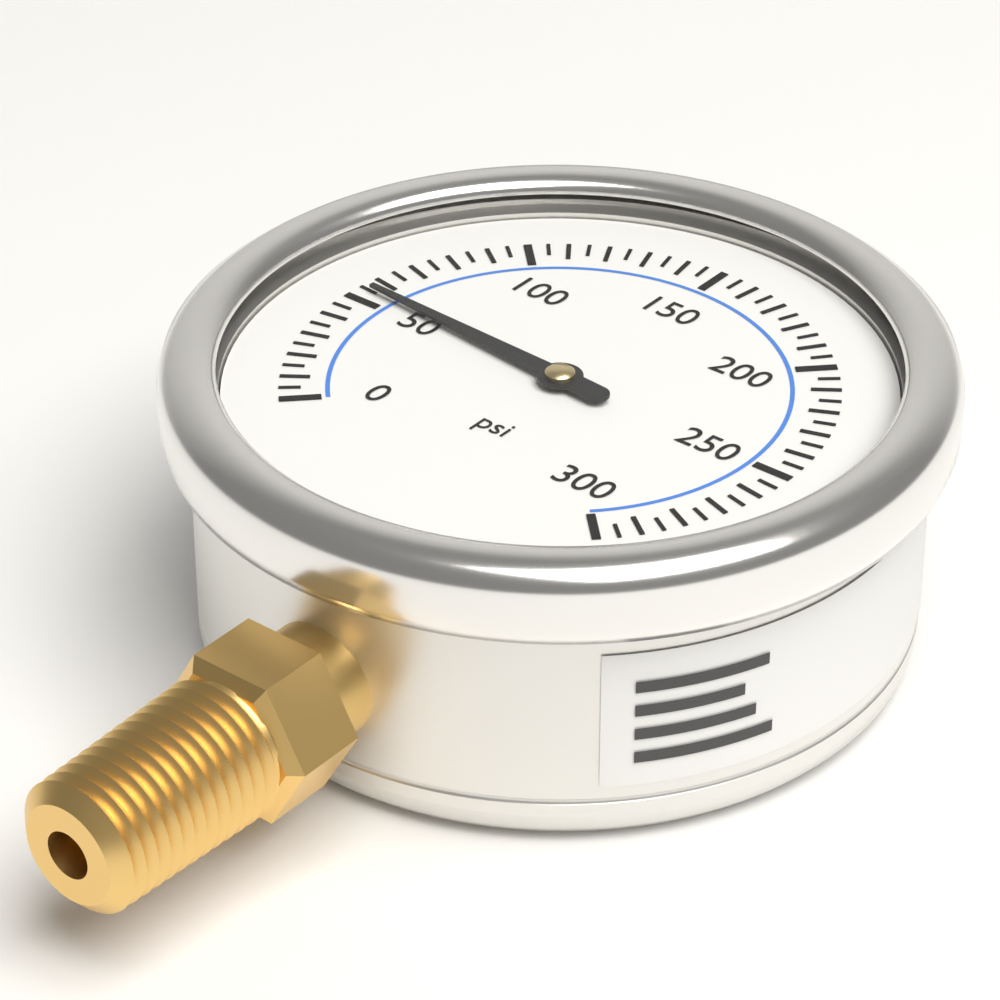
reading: 55 psi
